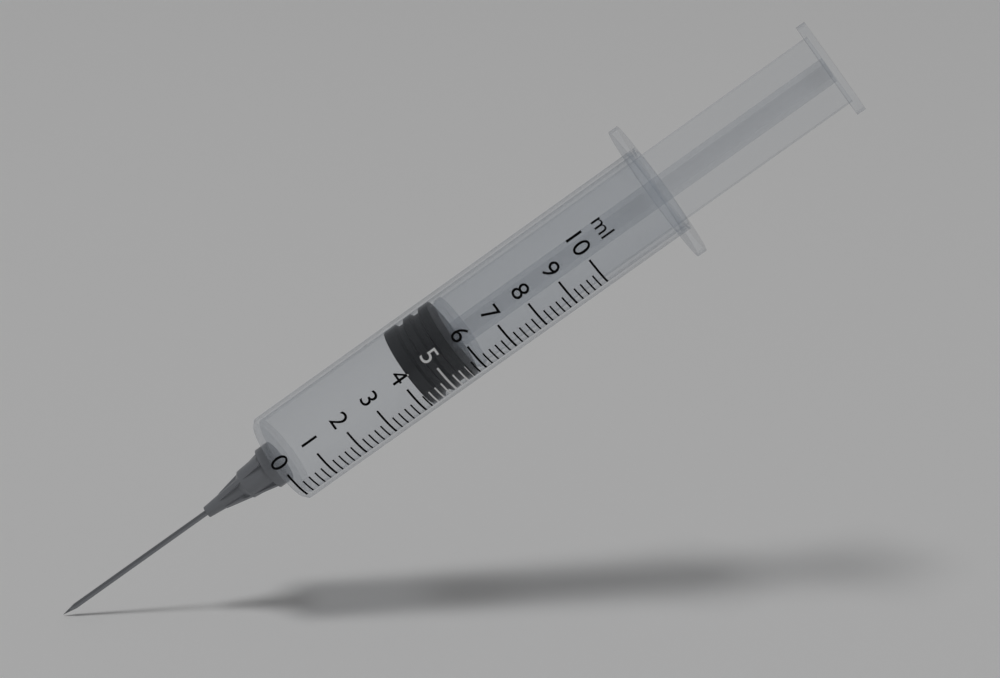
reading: 4.2 ml
